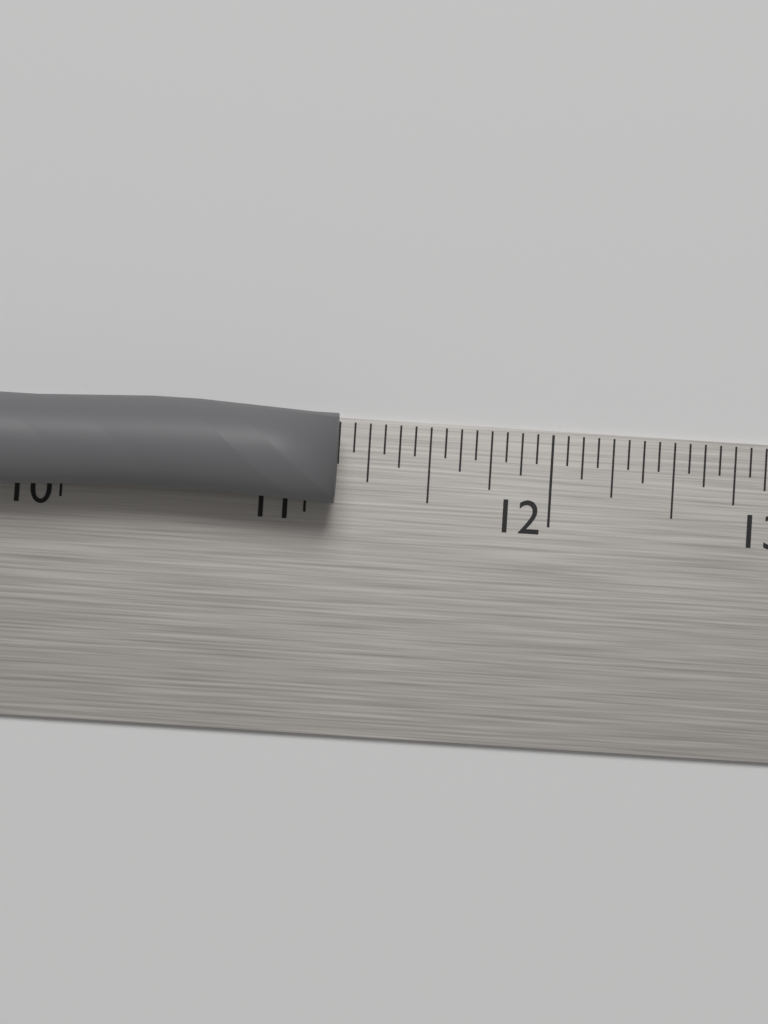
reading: 11.1250 in
